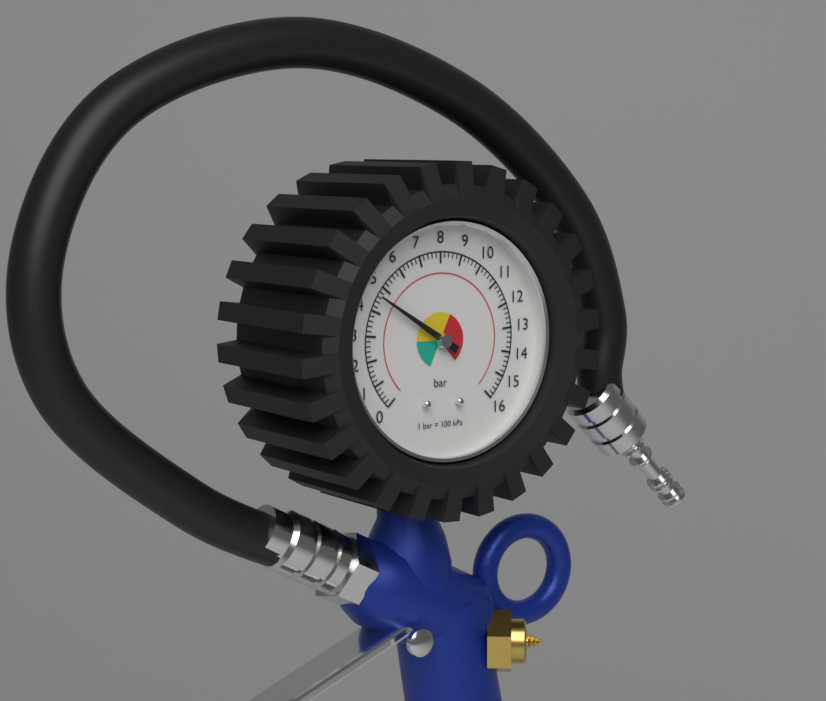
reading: 4.6 bar
